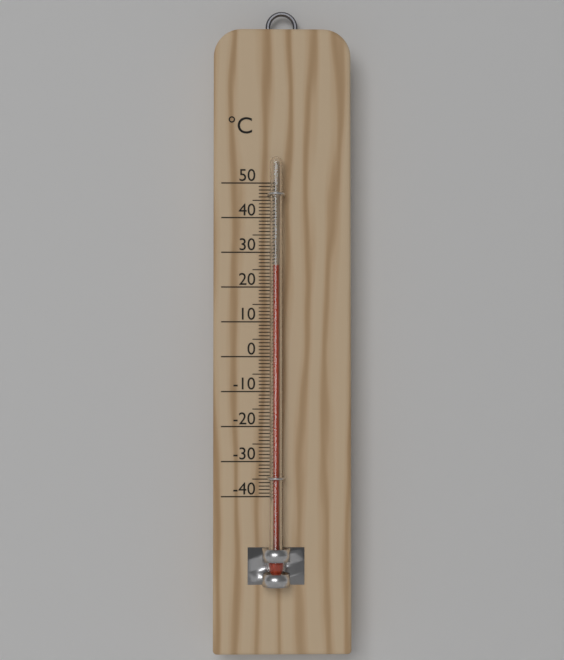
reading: 26 °C
